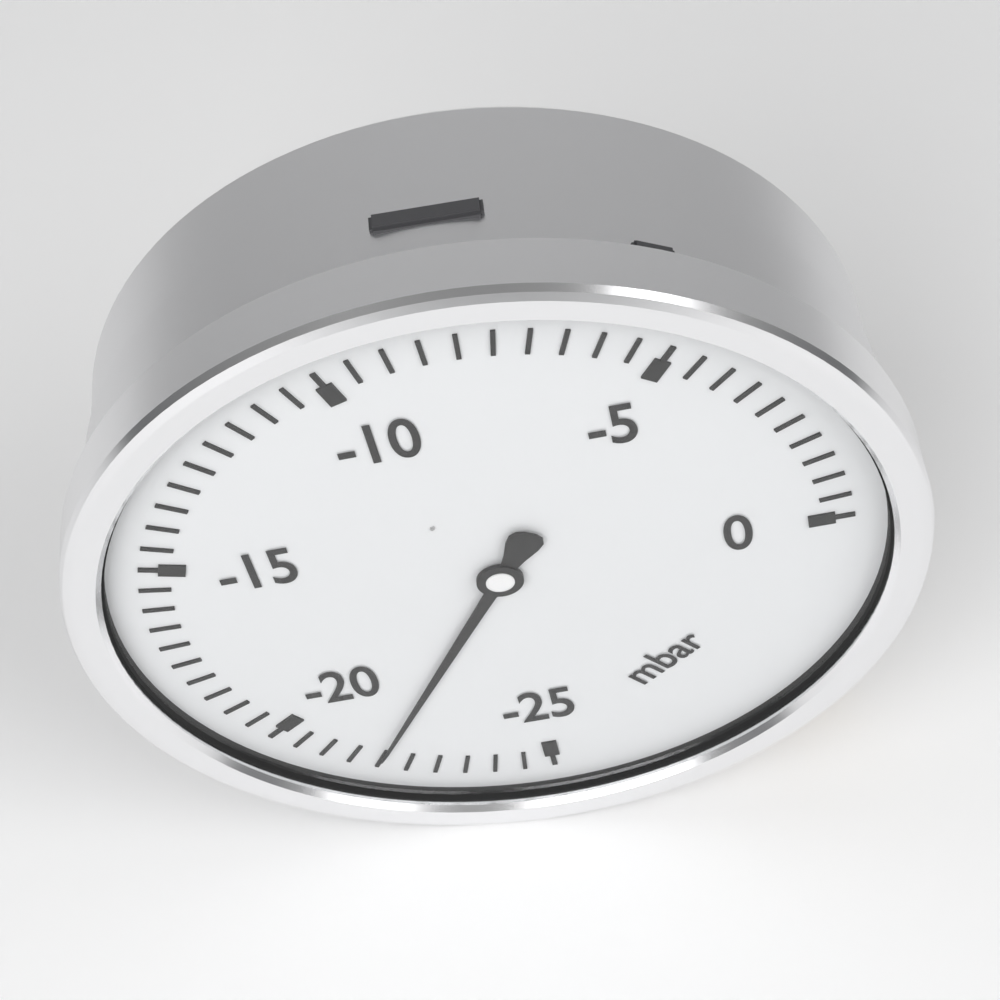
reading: -22.0 mbar
